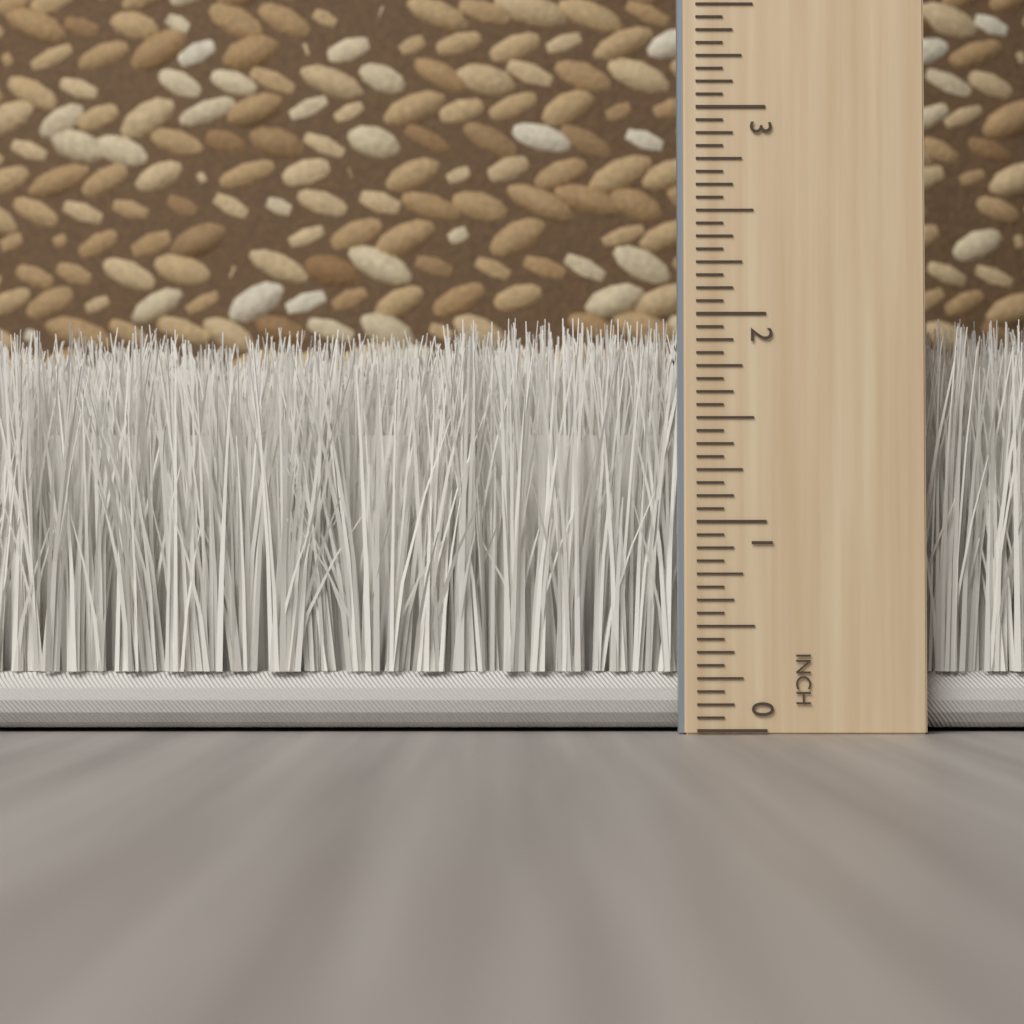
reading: 2.0000 inch
